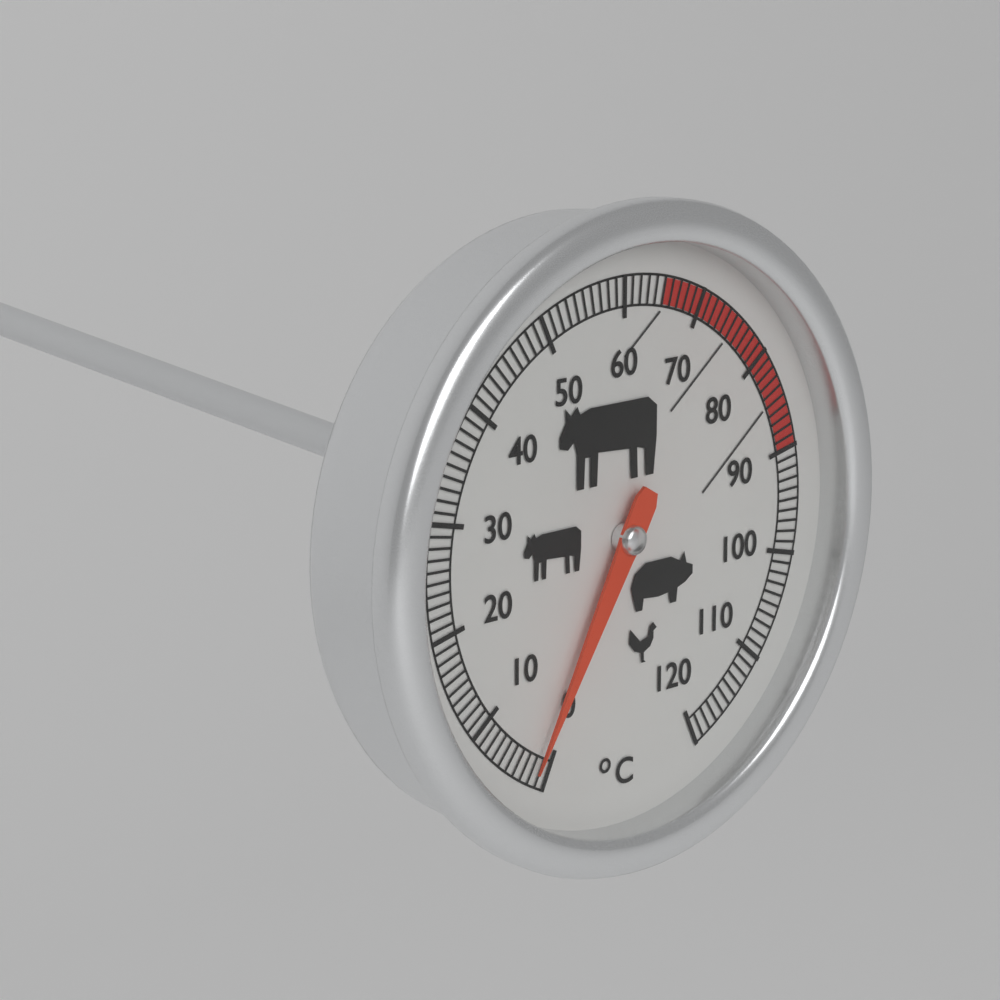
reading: 2 °C
